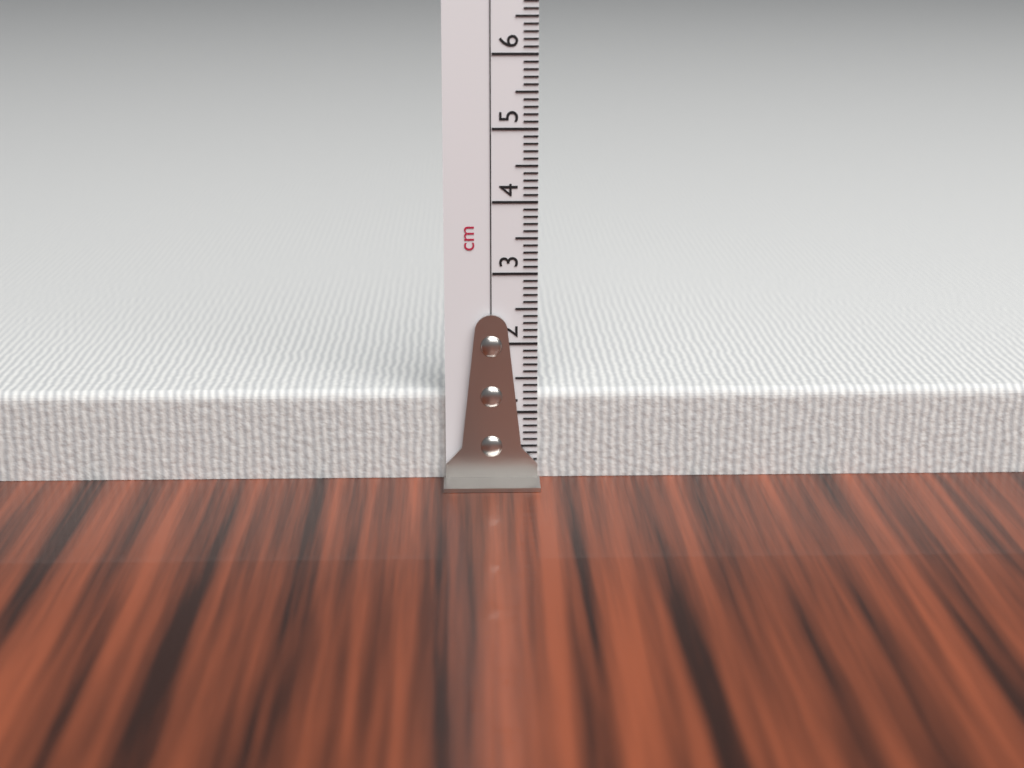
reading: 1.3 cm
